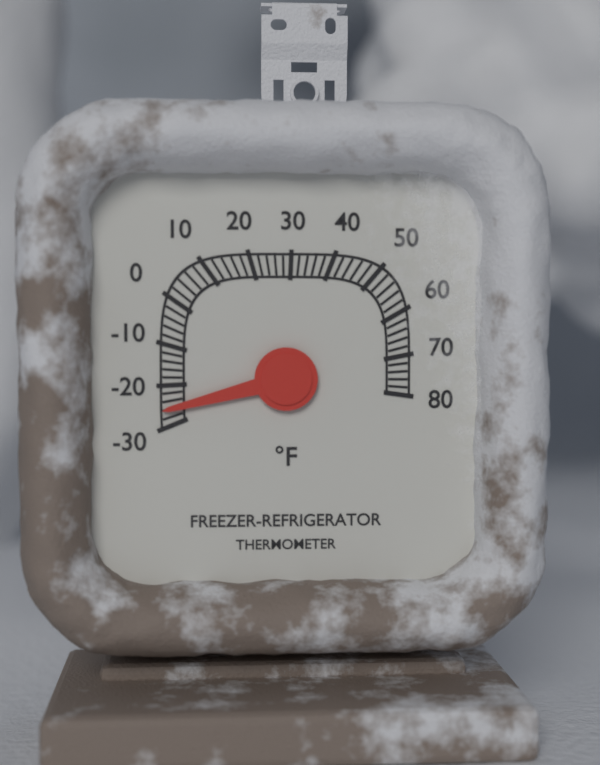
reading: -26 °F
